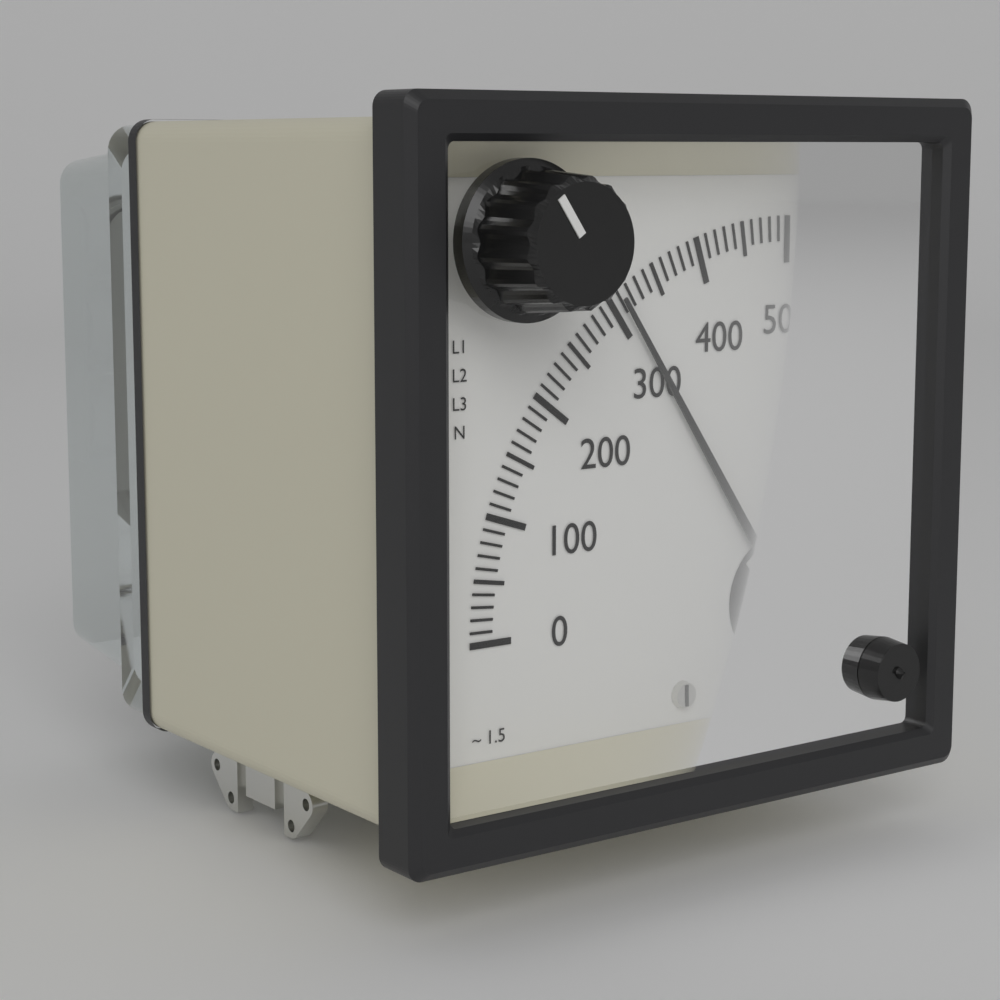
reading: 310 V
